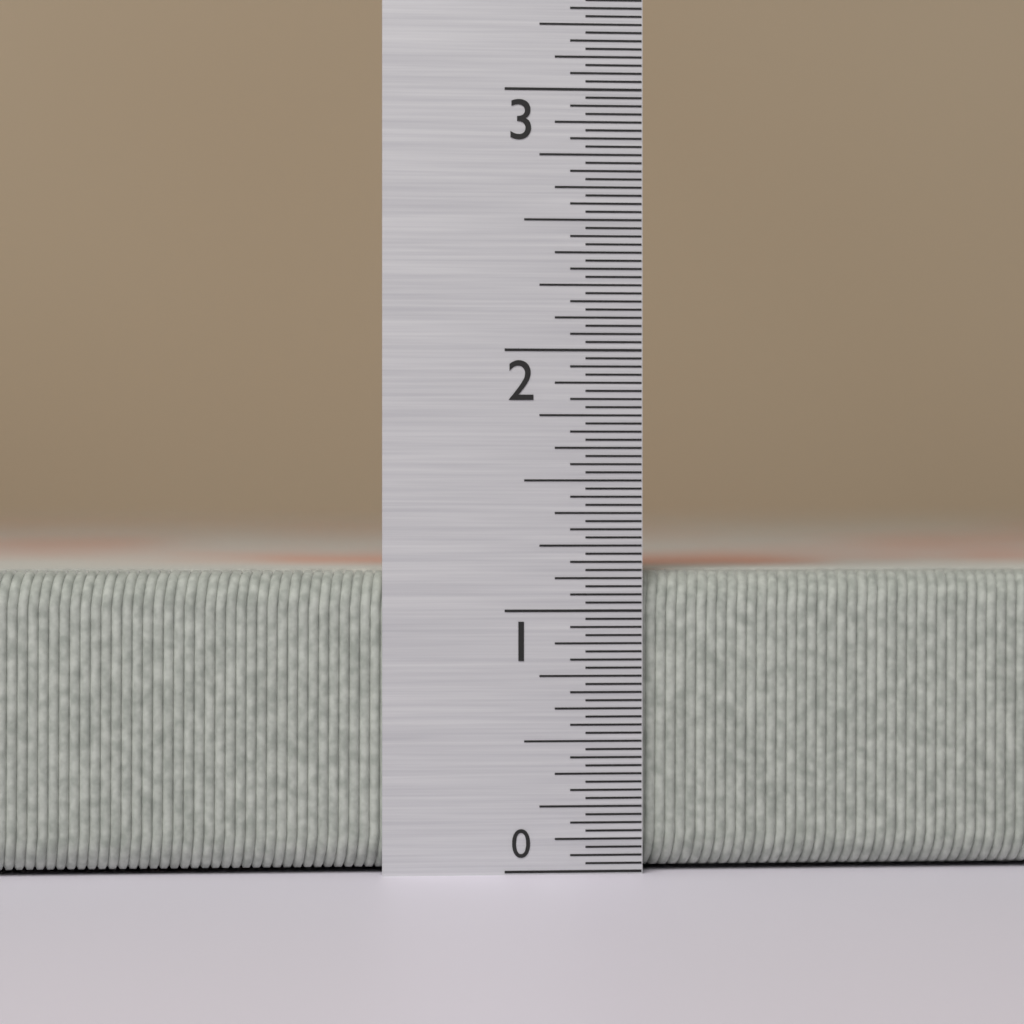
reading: 1.15625 in
